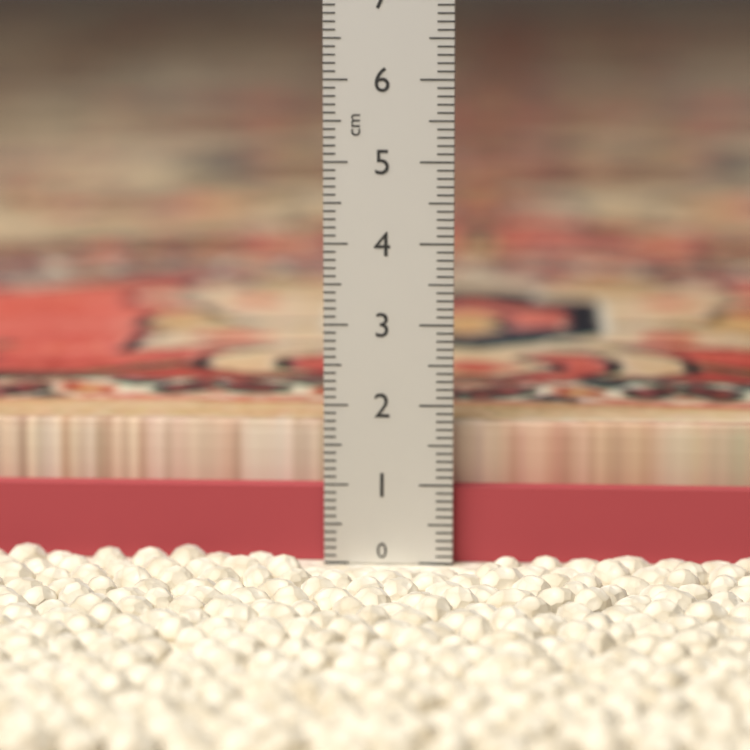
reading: 1.7 cm
